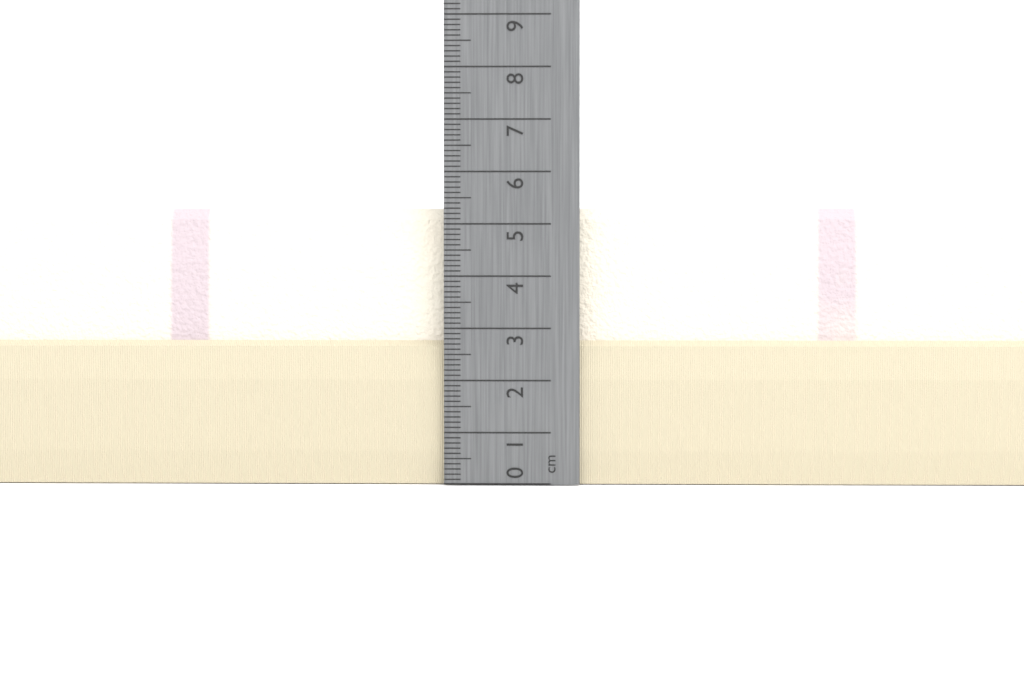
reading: 5.3 cm
